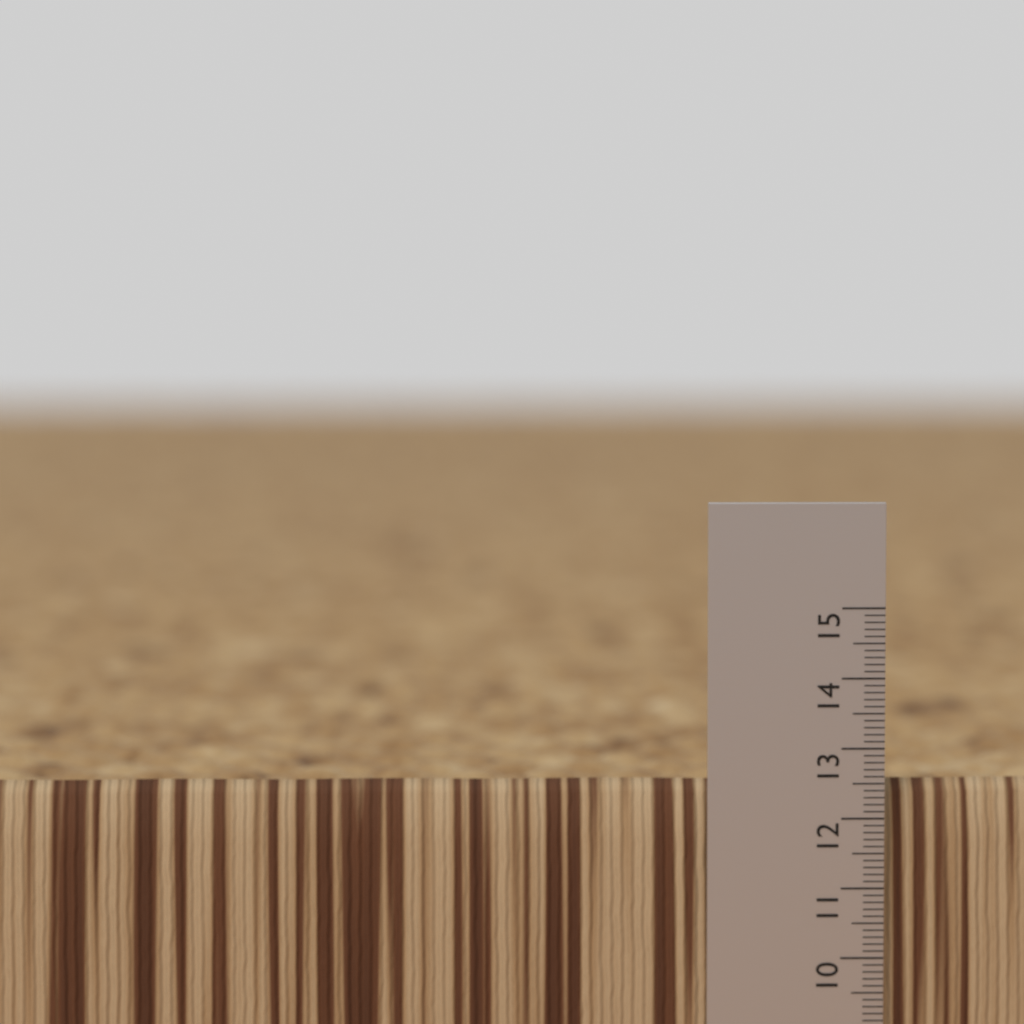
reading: 12.5 (no unit)
